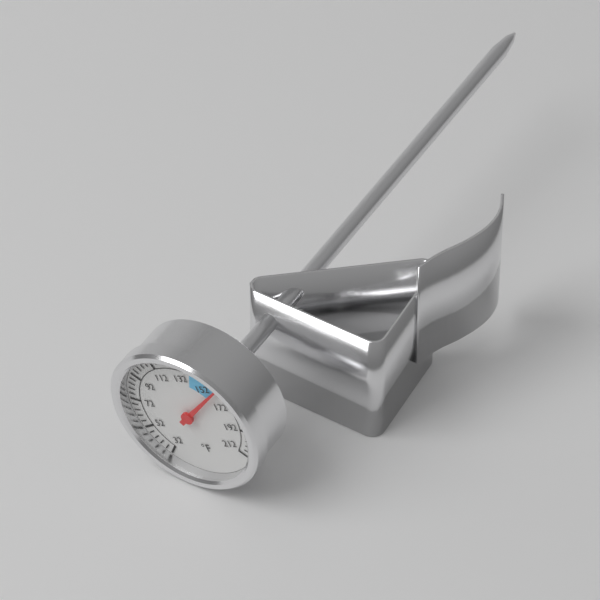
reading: 160 °F
